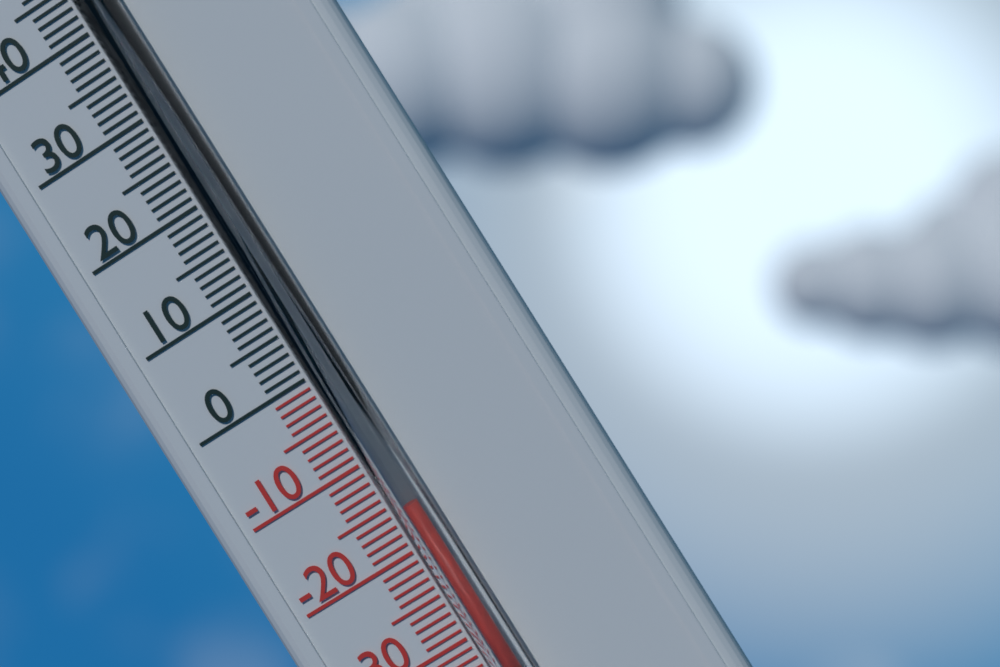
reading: -16 °C
